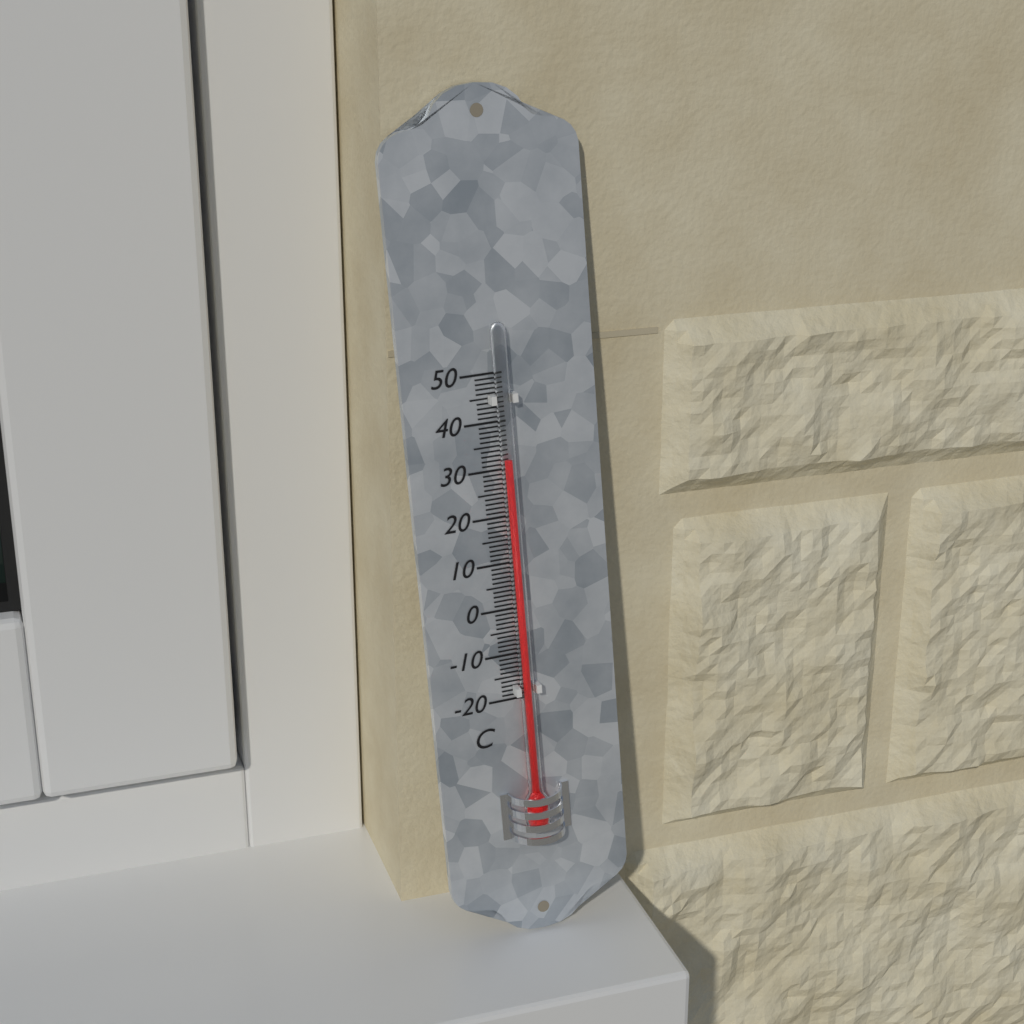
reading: 32 °C
